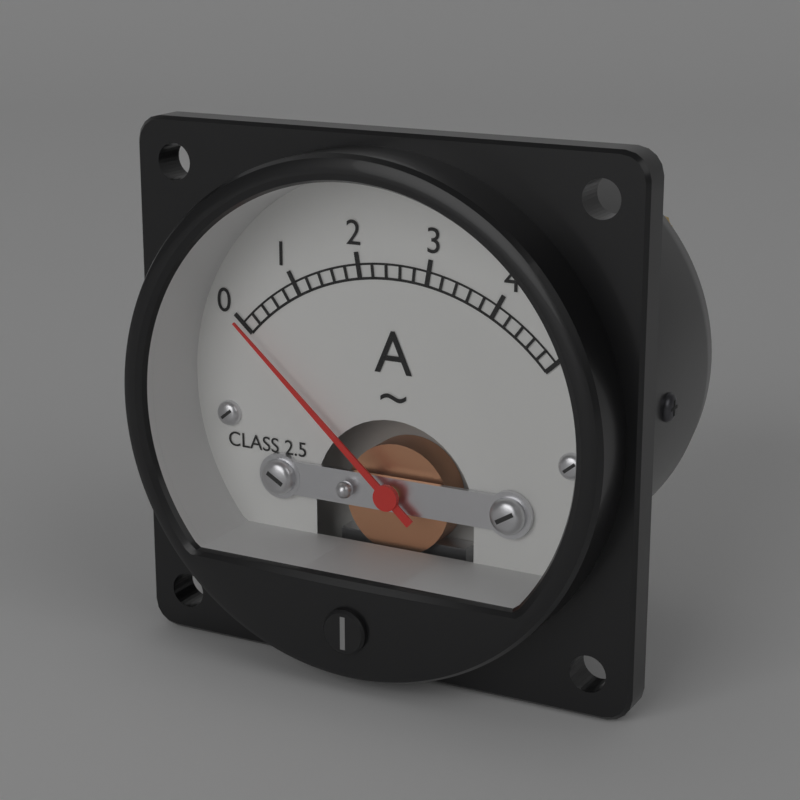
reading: 0.0 A
